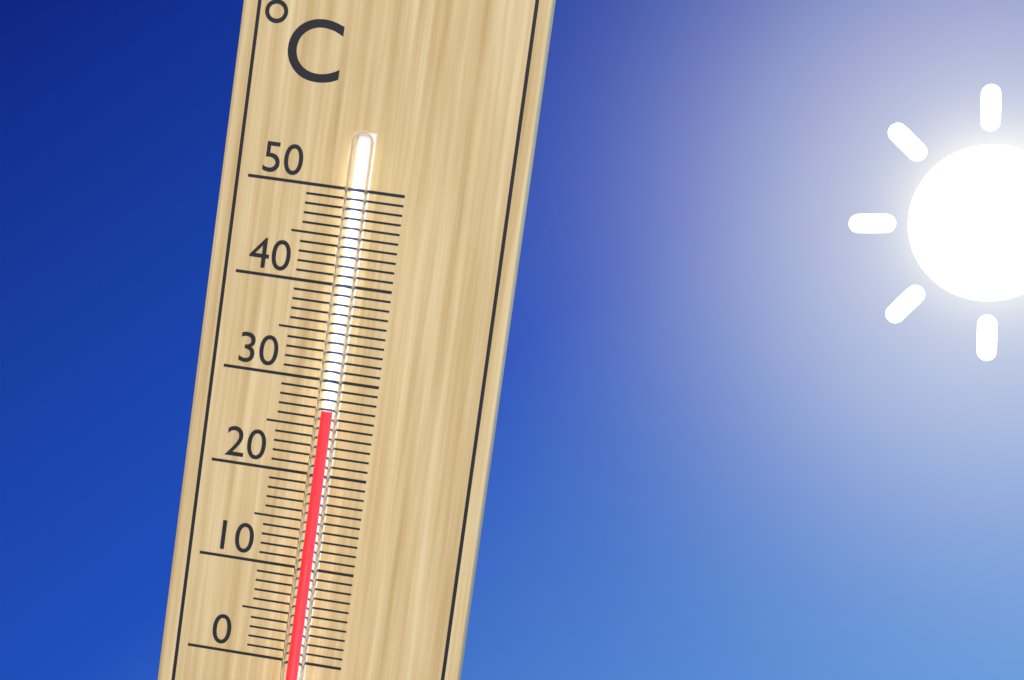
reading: 27 °C
